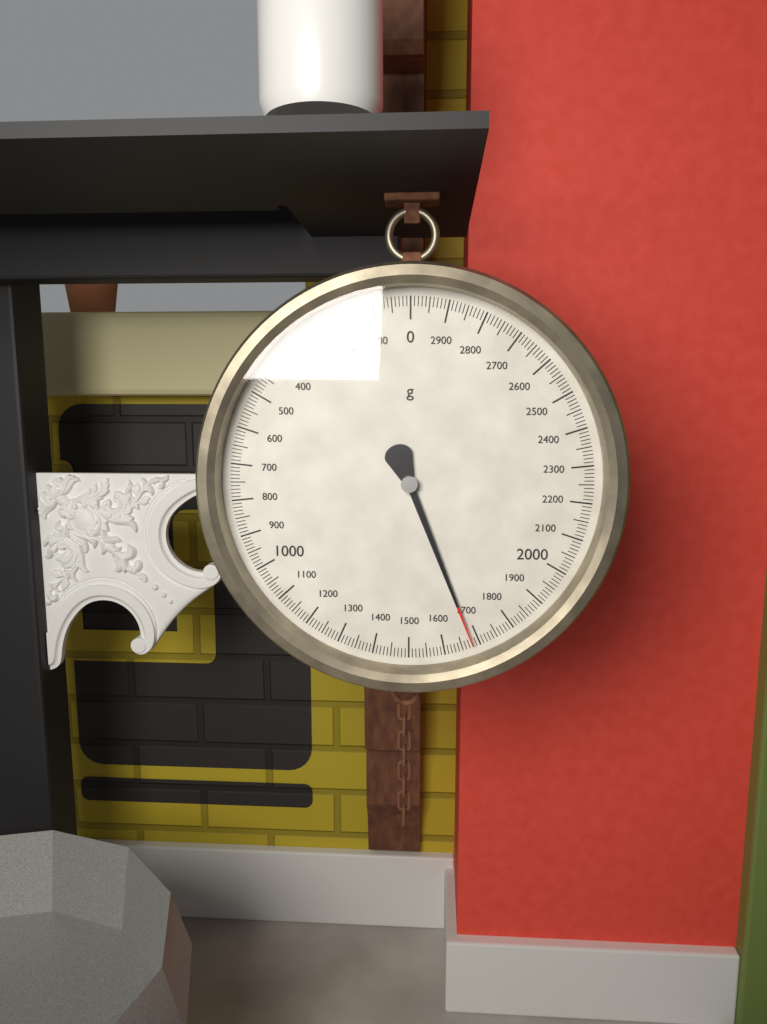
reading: 1680 g
